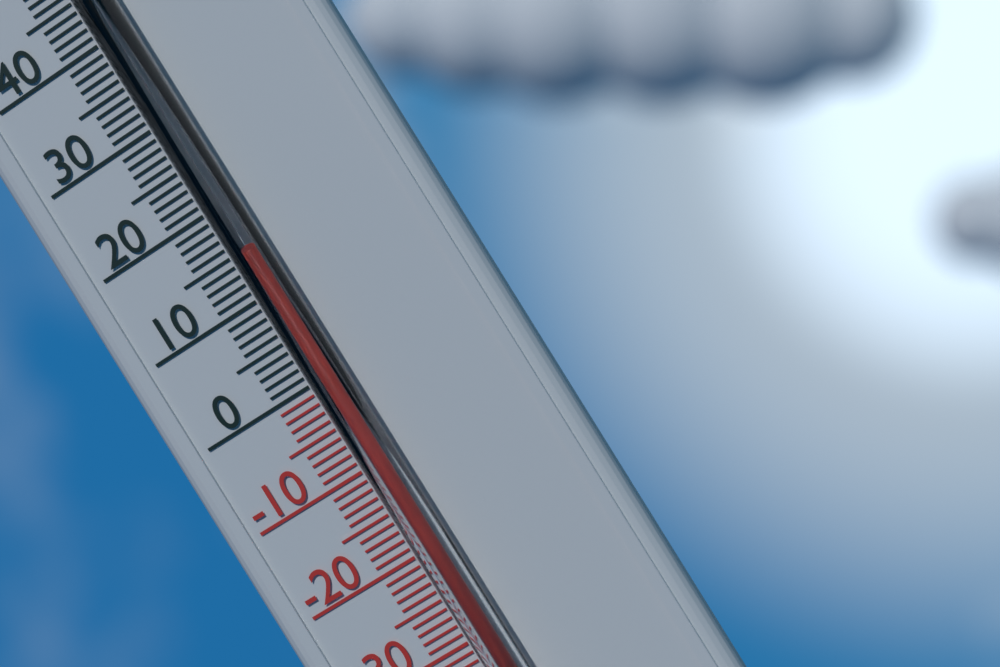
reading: 14 °C
